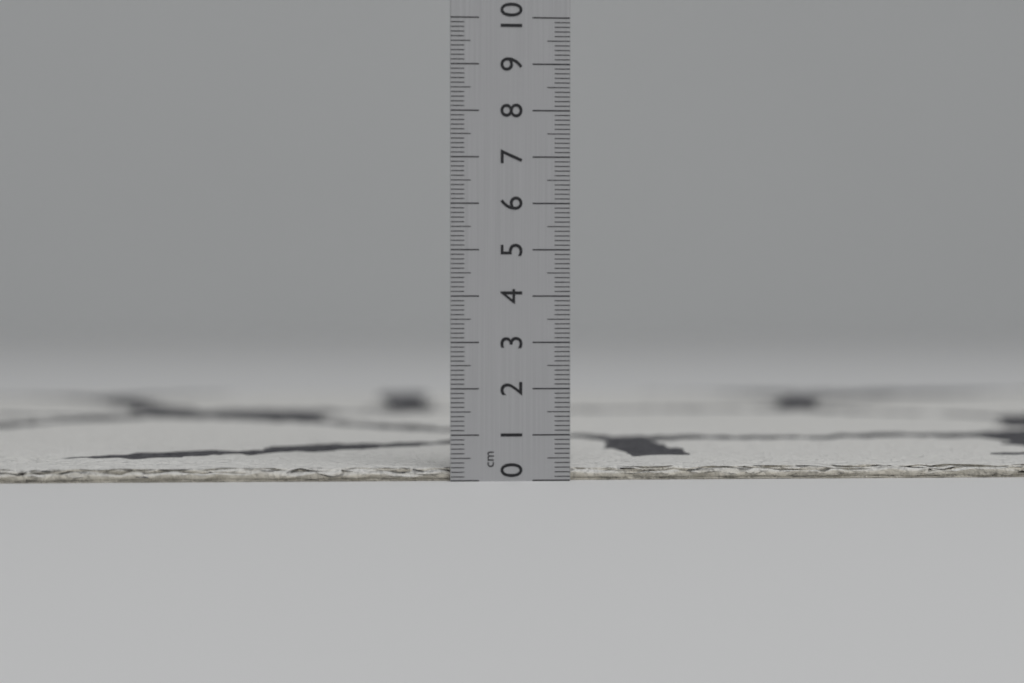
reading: 0.3 cm
